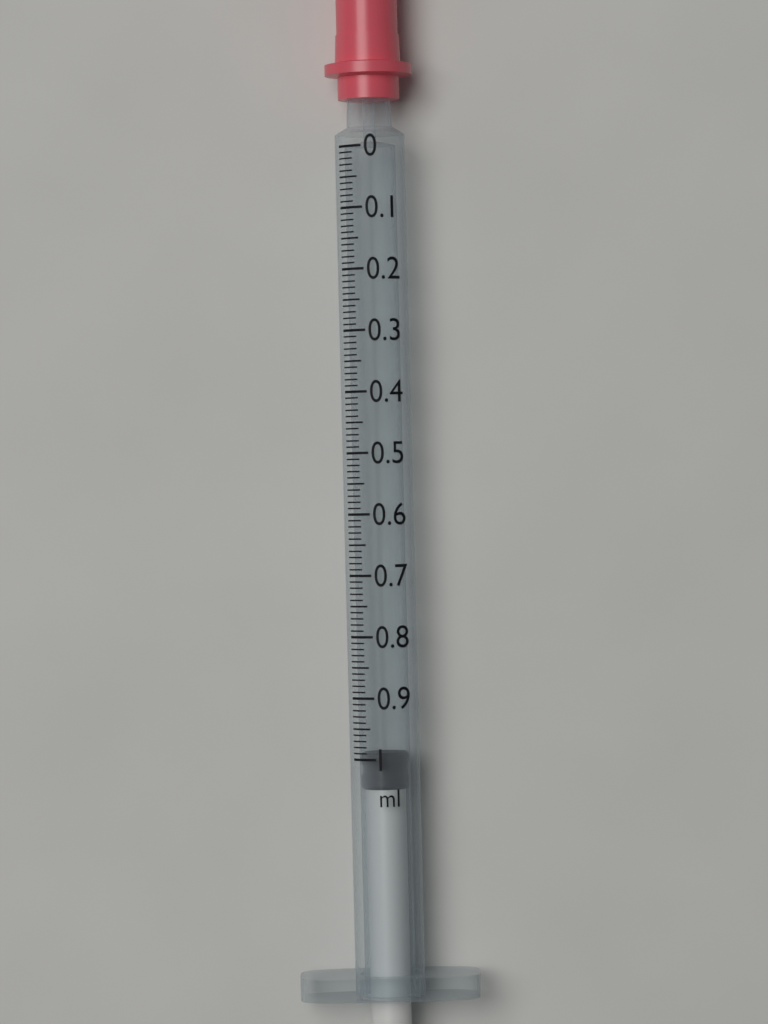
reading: 0.99 ml
